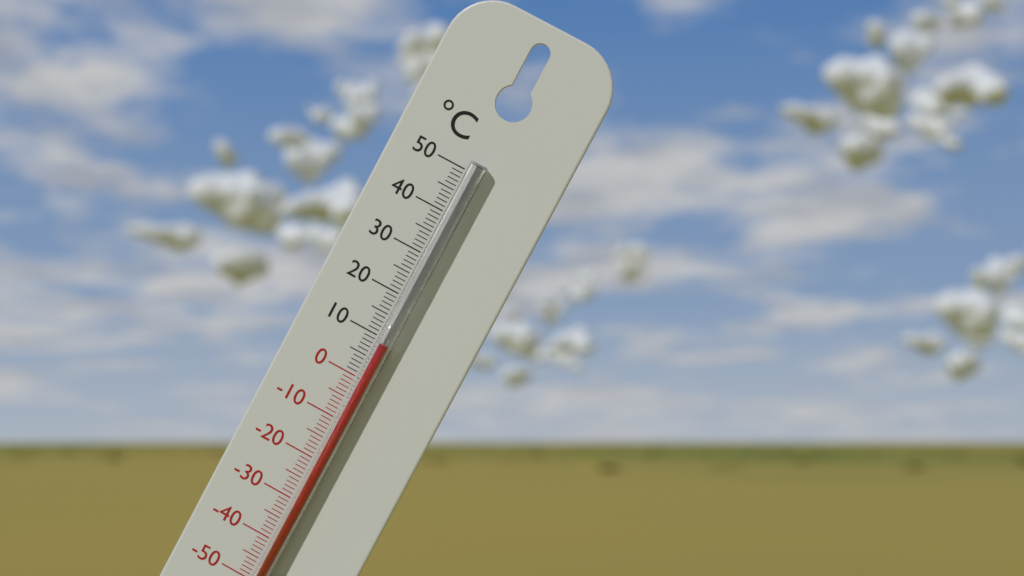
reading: 9 °C
